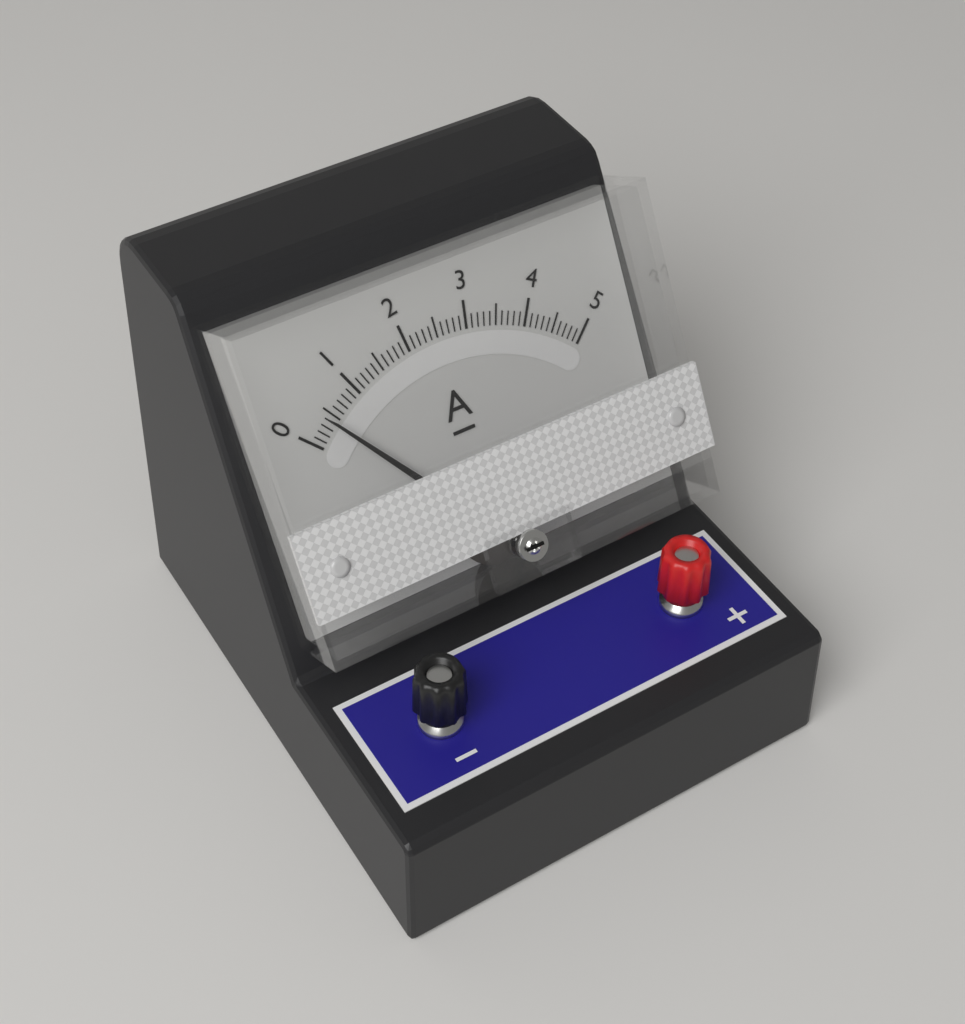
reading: 0.4 A
